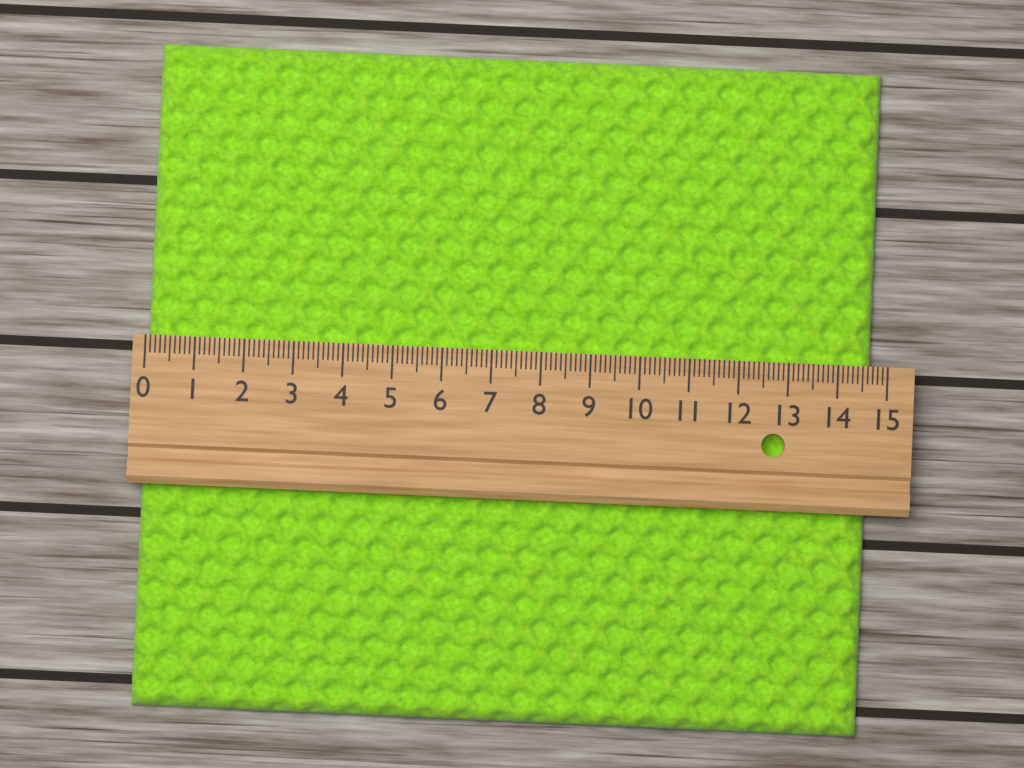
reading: 14.7 (no unit)
